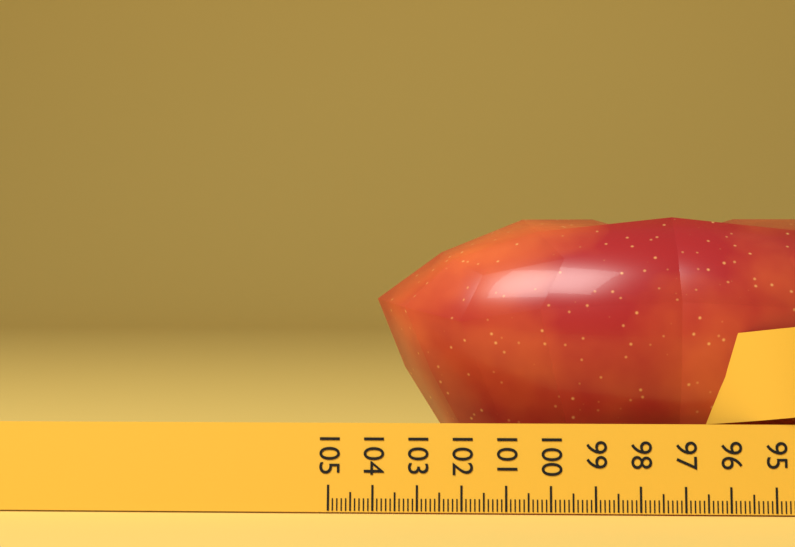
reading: 104.1 (no unit)
